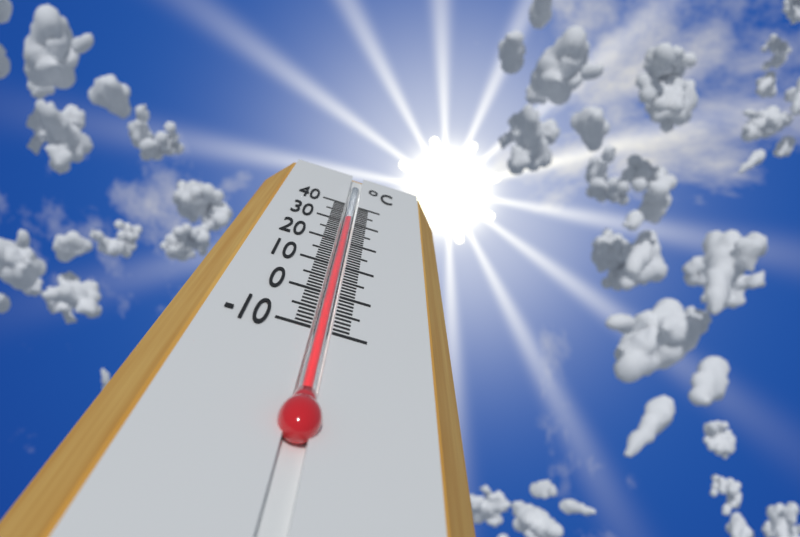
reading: 32 °C
